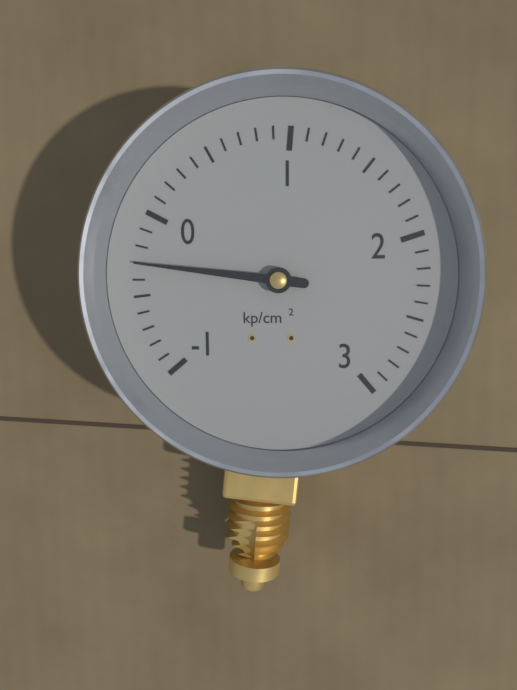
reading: -0.3 kp/cm²
